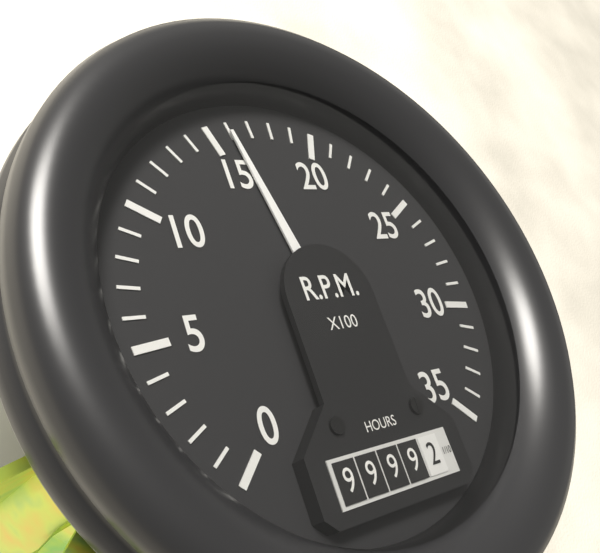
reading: 1600 RPM
